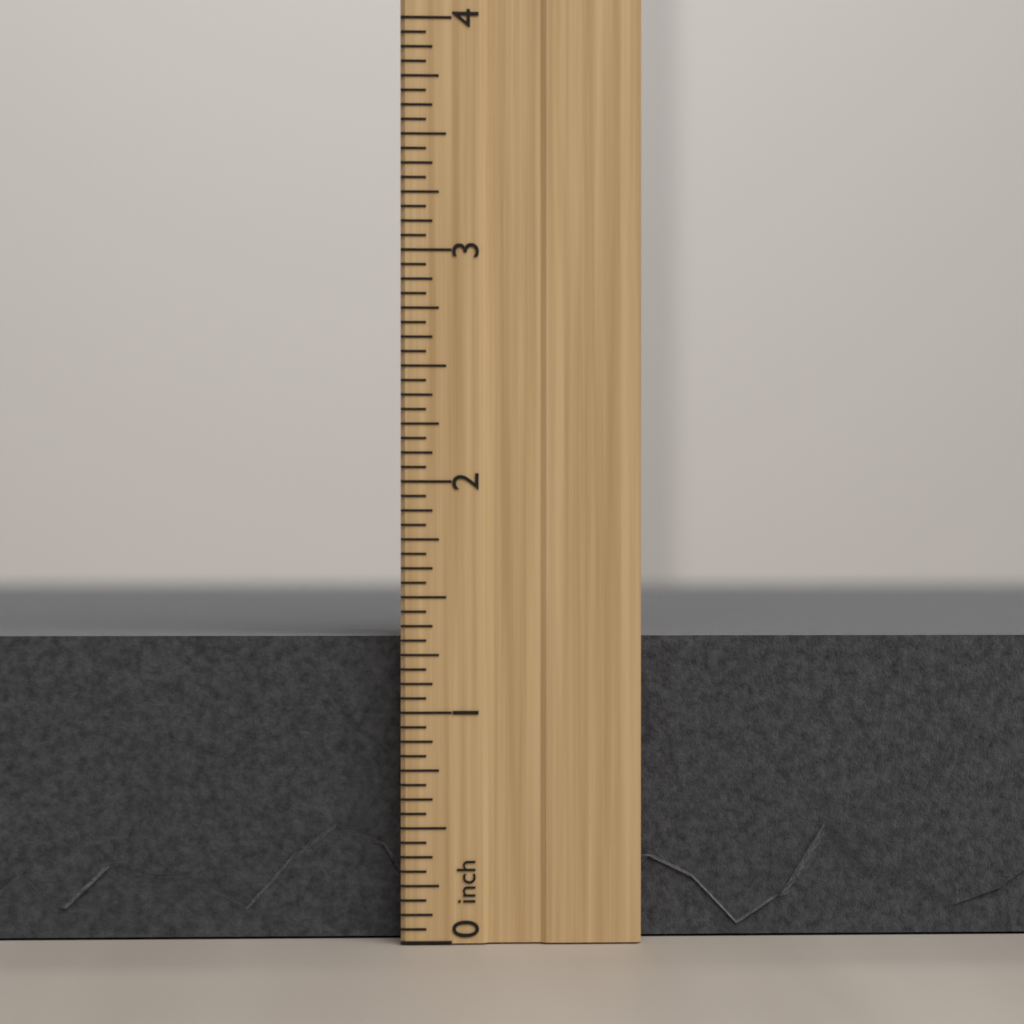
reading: 1.3750 inch
